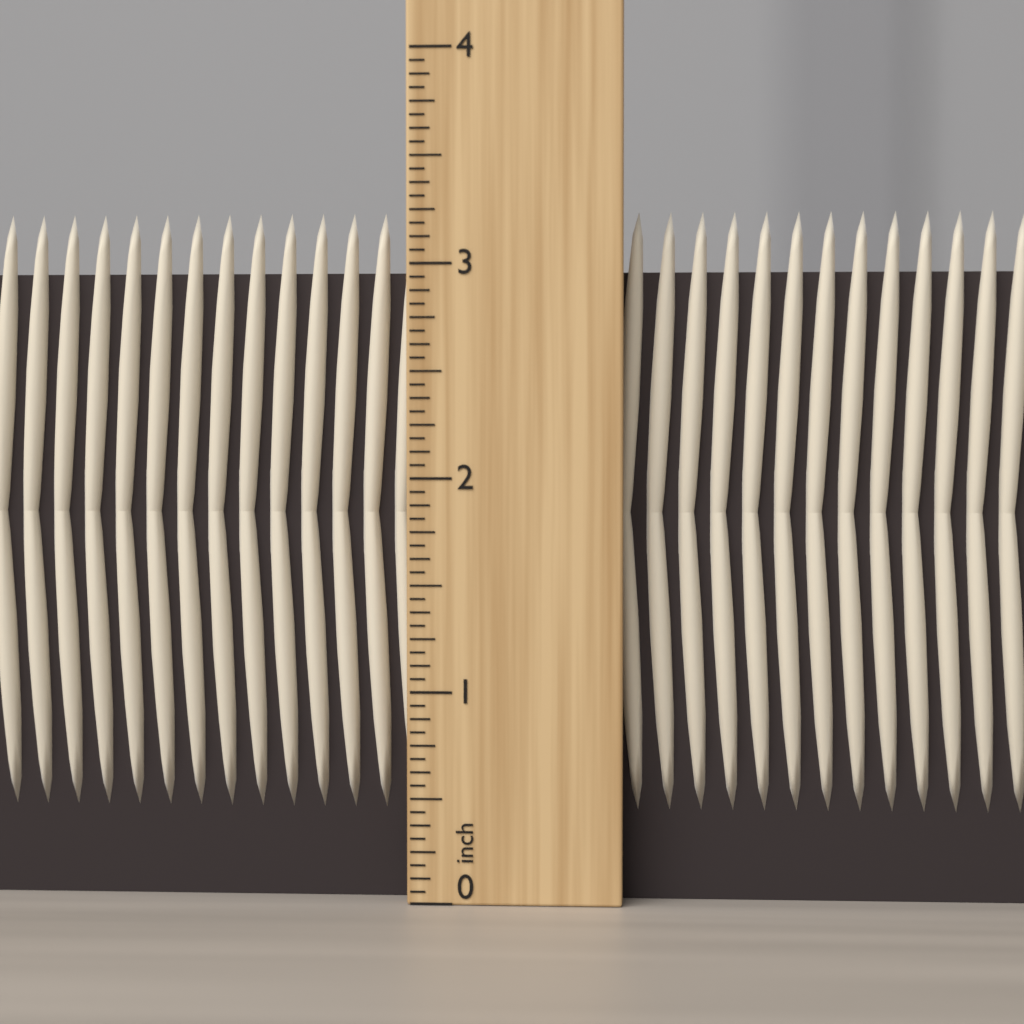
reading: 3.2500 inch
